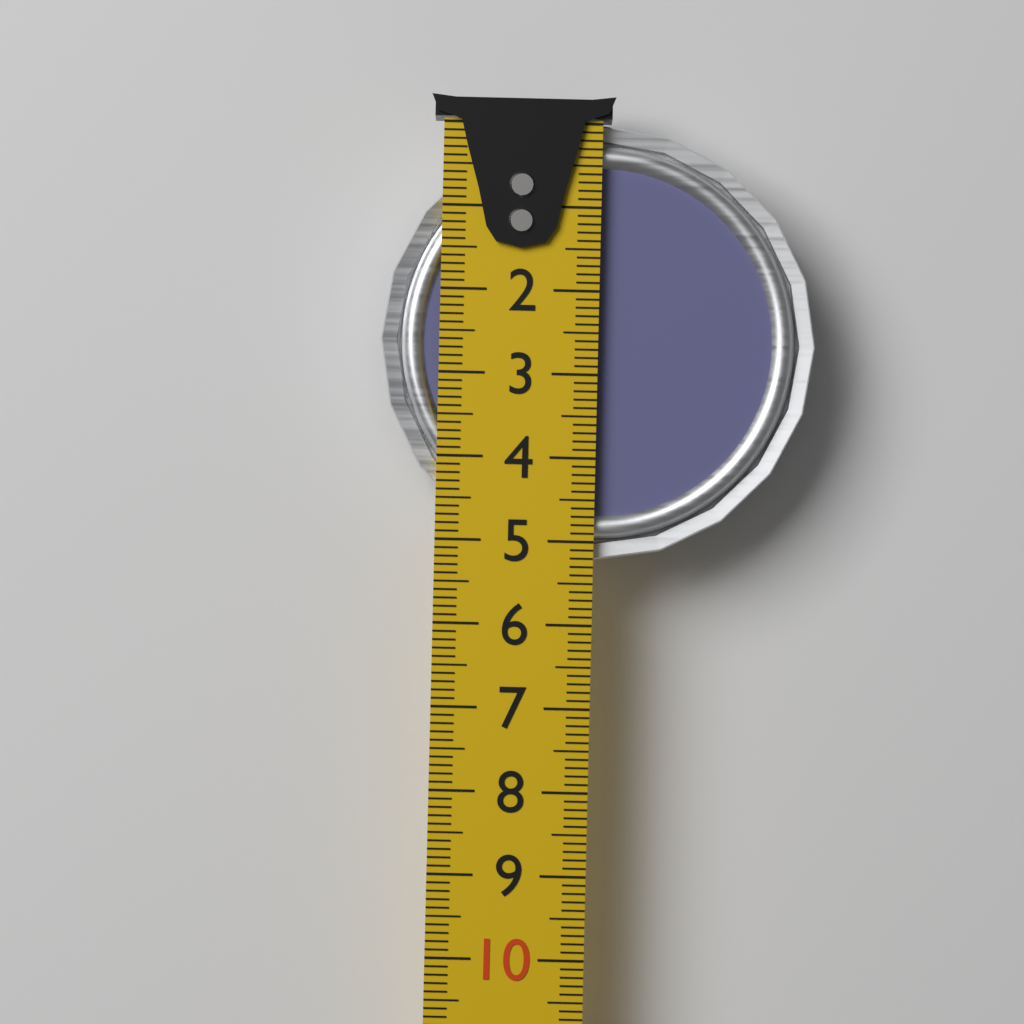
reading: 5.2 cm
